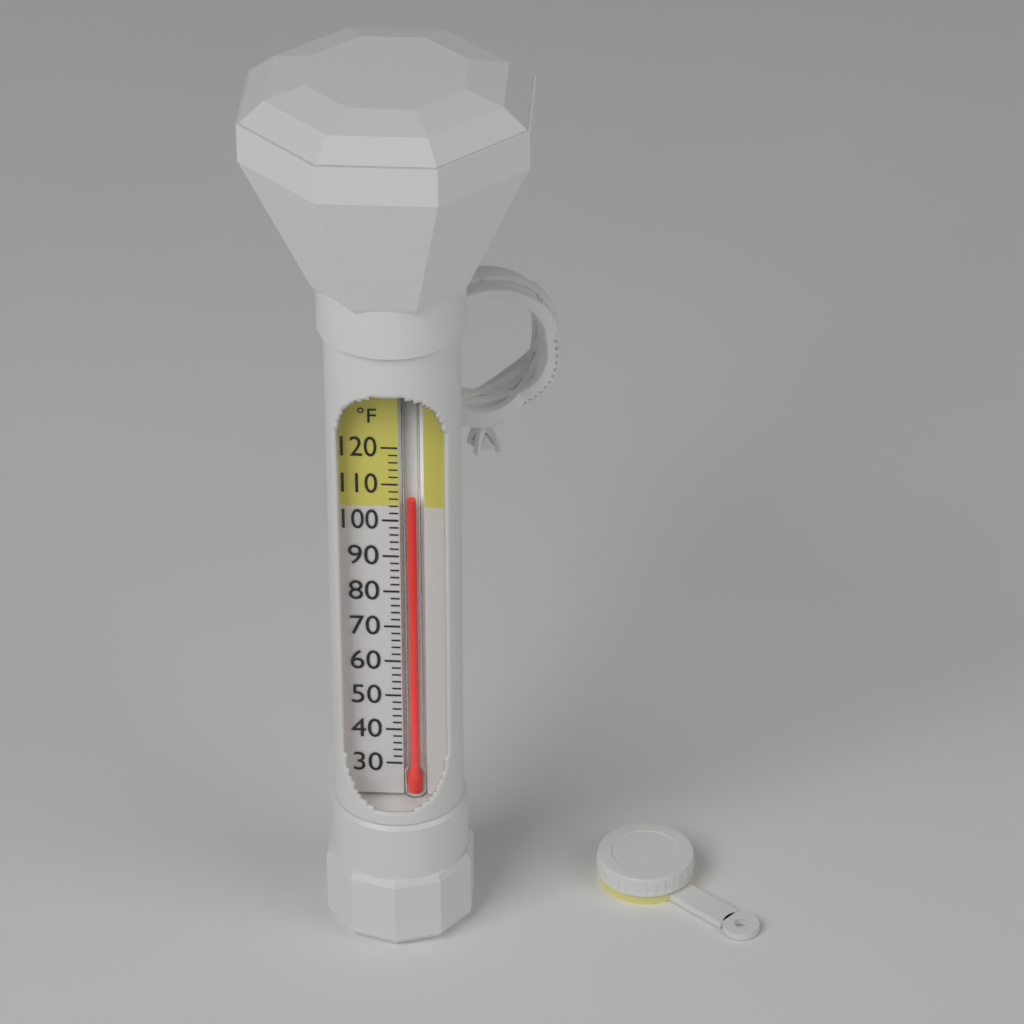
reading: 106 °F
